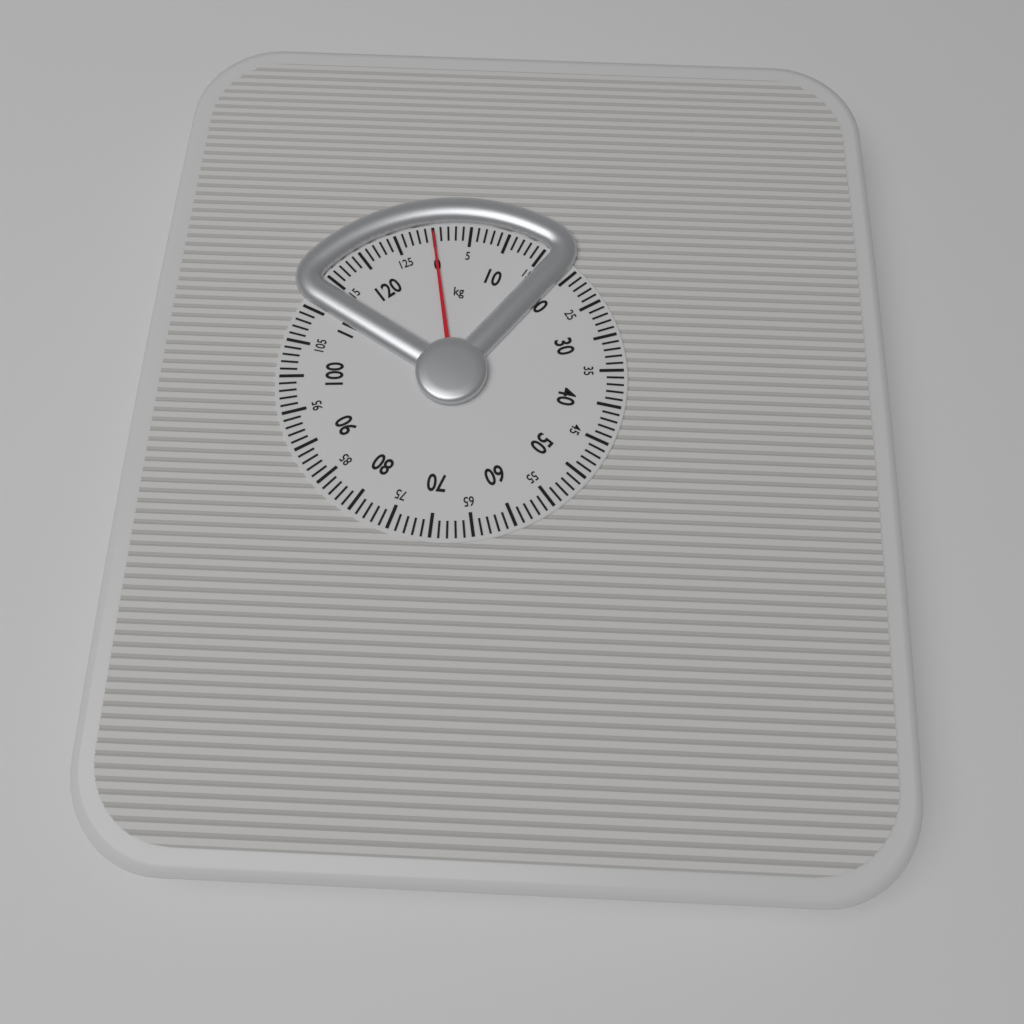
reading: 0 kg
